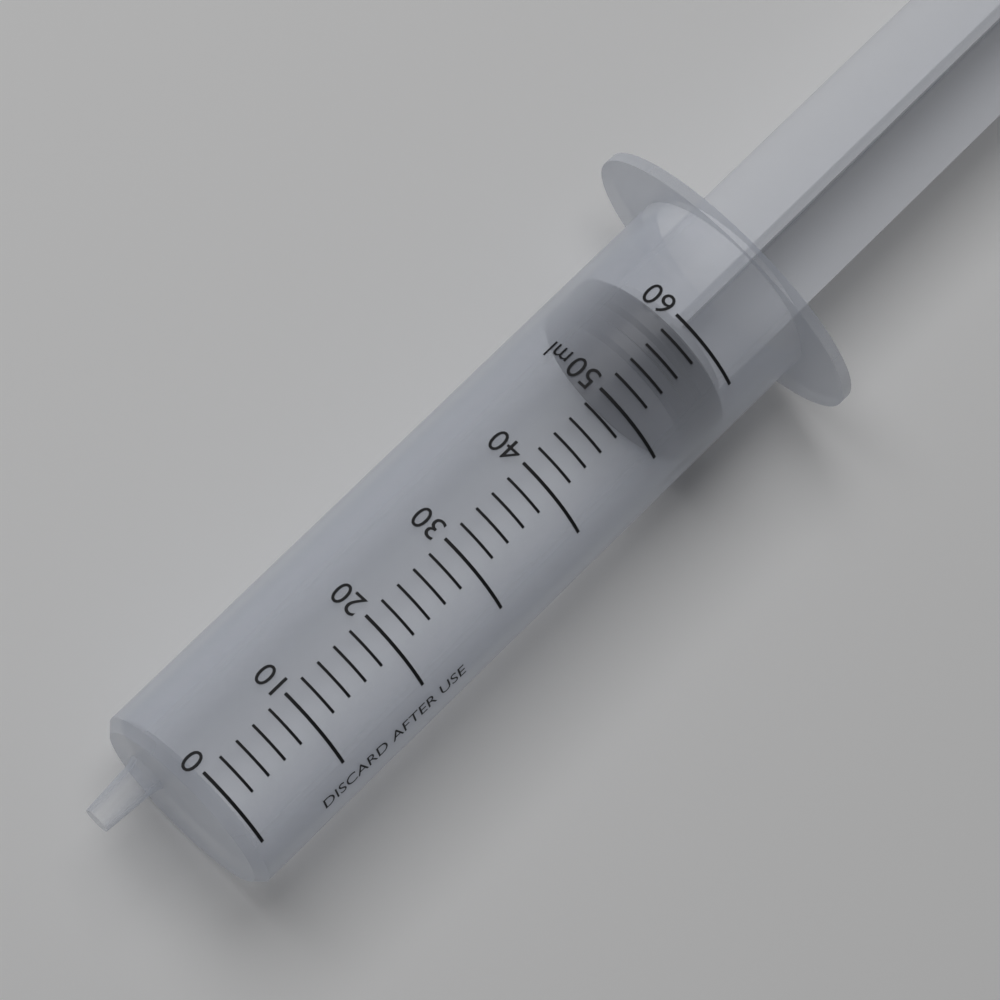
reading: 54 ml
